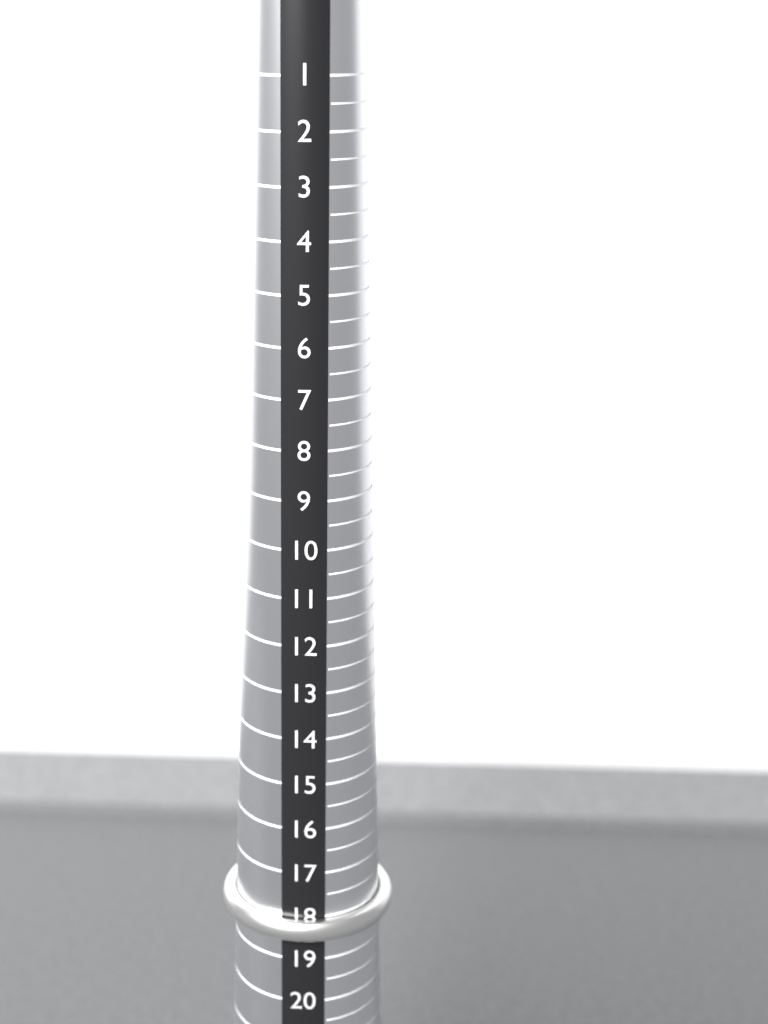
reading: 18.5 (no unit)
